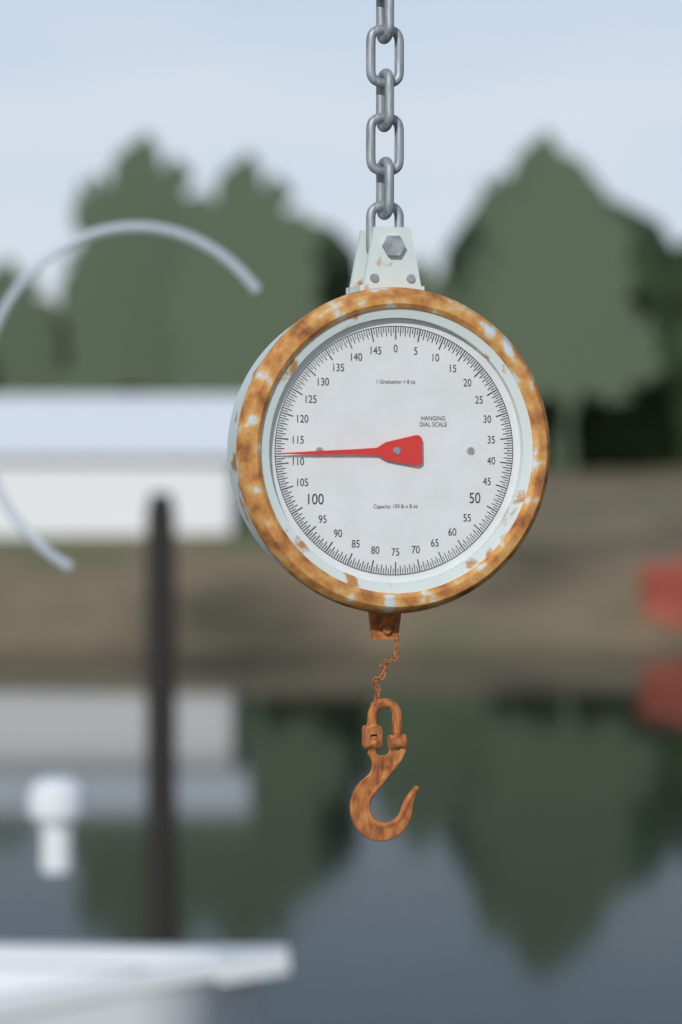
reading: 112.0 lb
